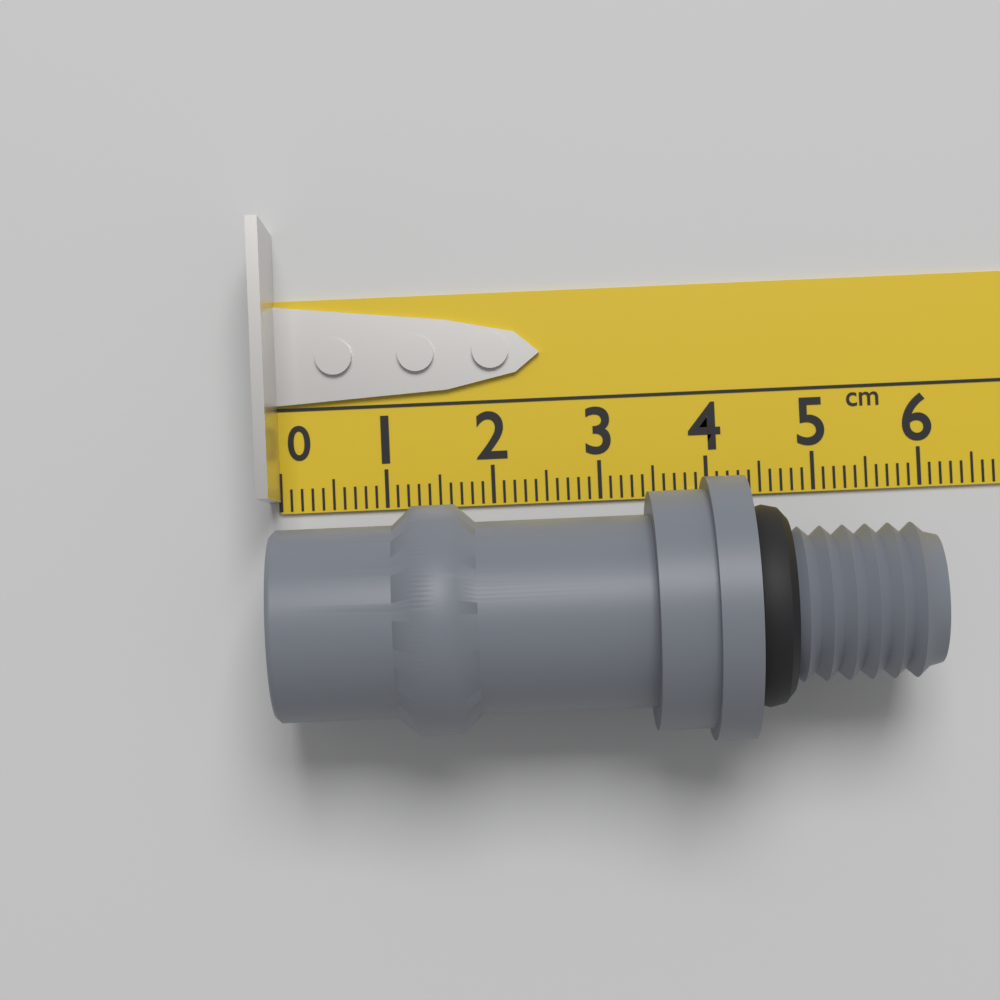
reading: 5.9 cm
